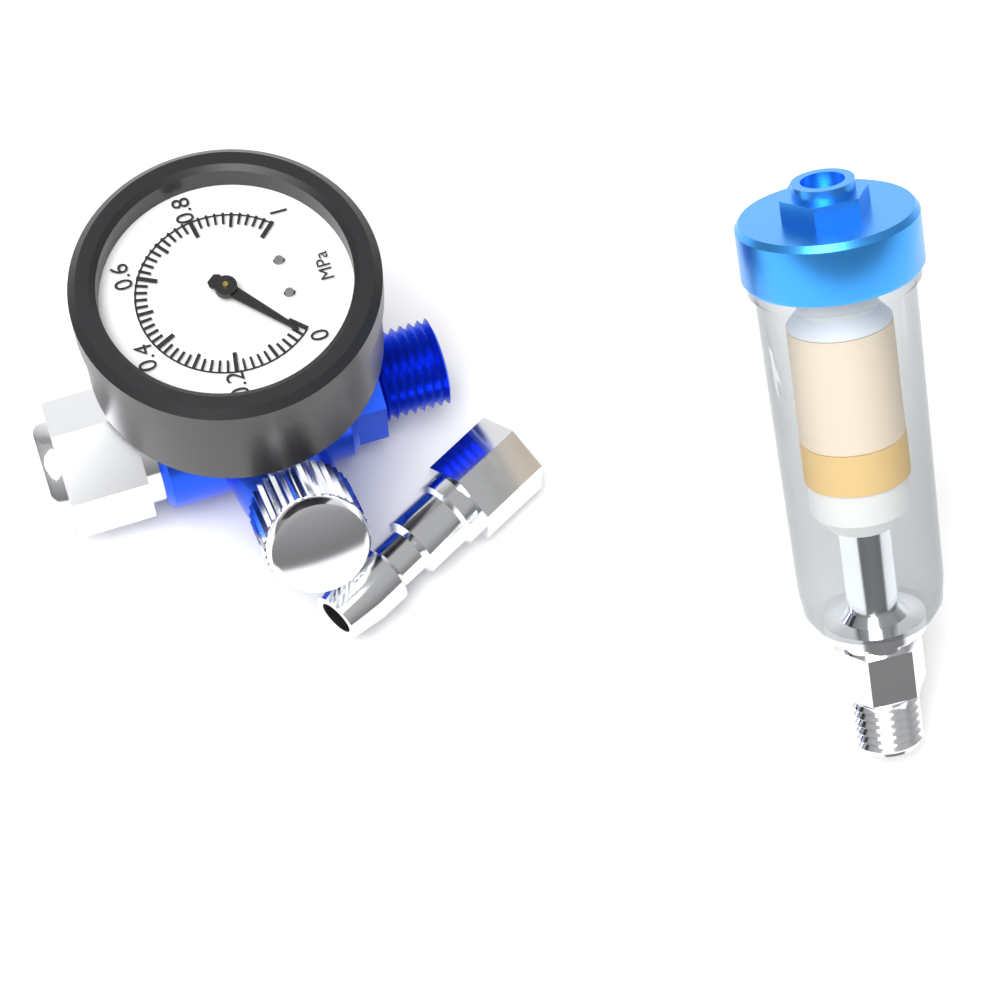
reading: 0.02 MPa
